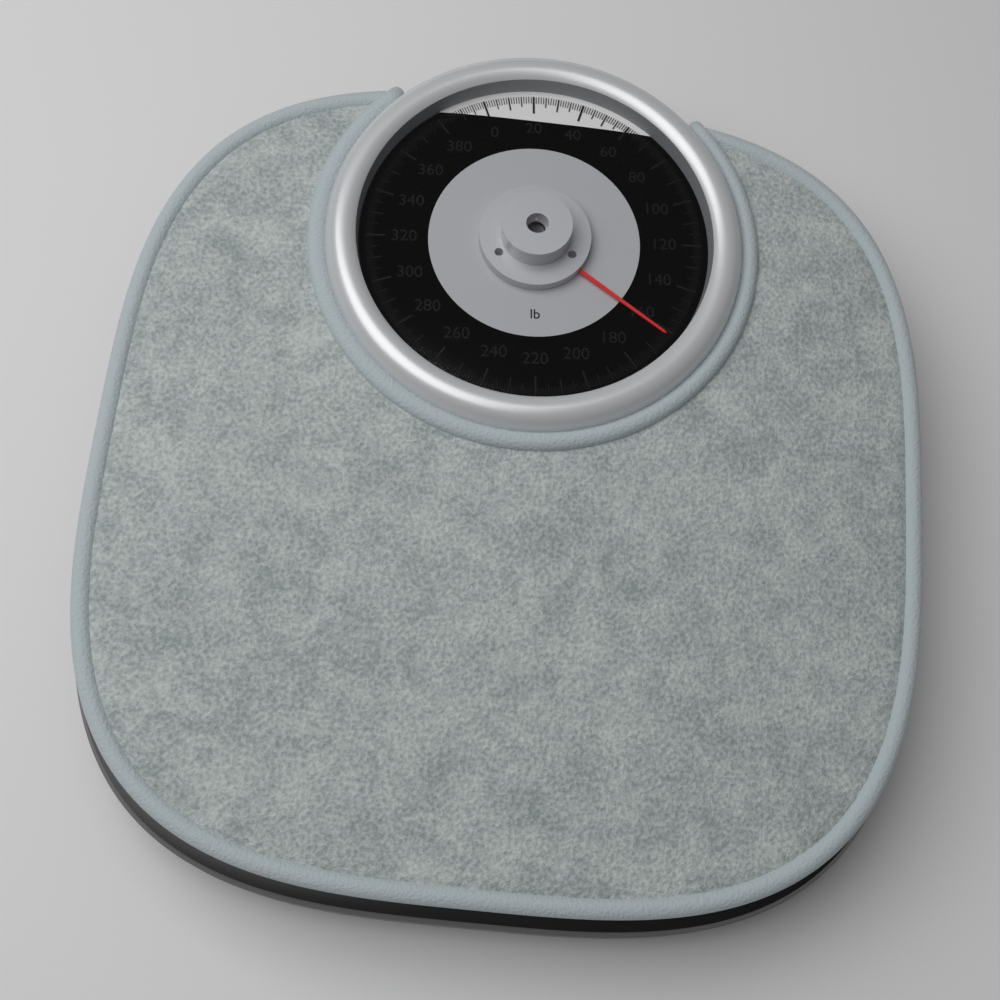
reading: 162 lb
